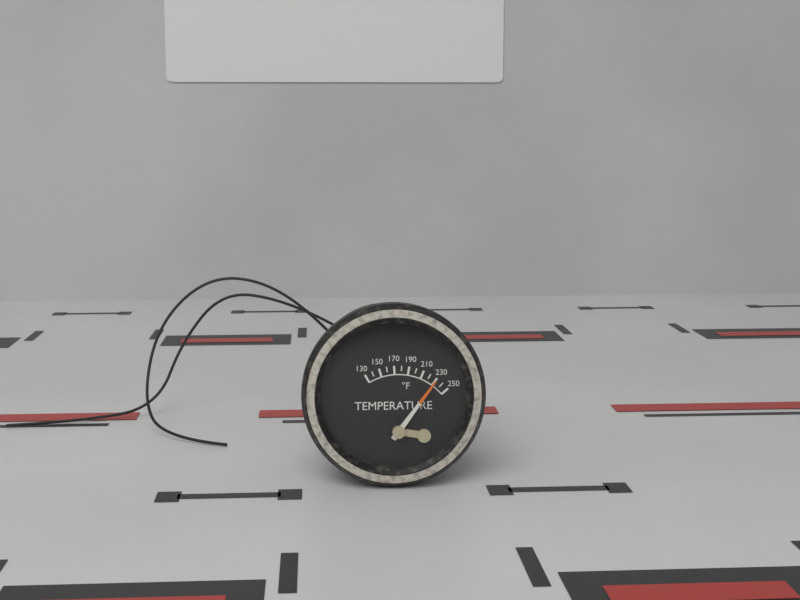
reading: 230 °F
